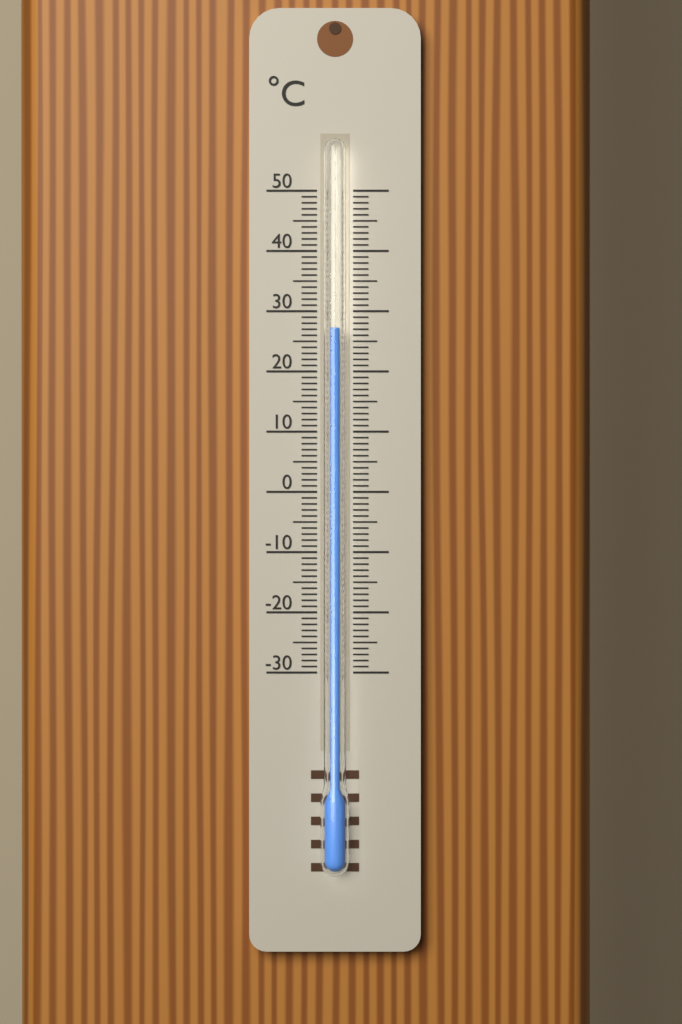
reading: 27 °C
